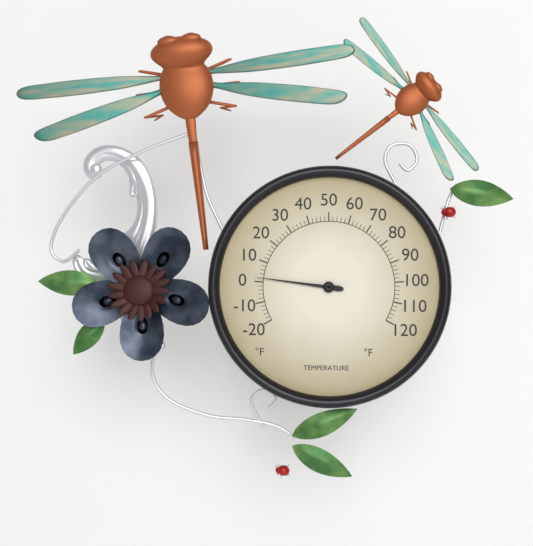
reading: 2 °F
